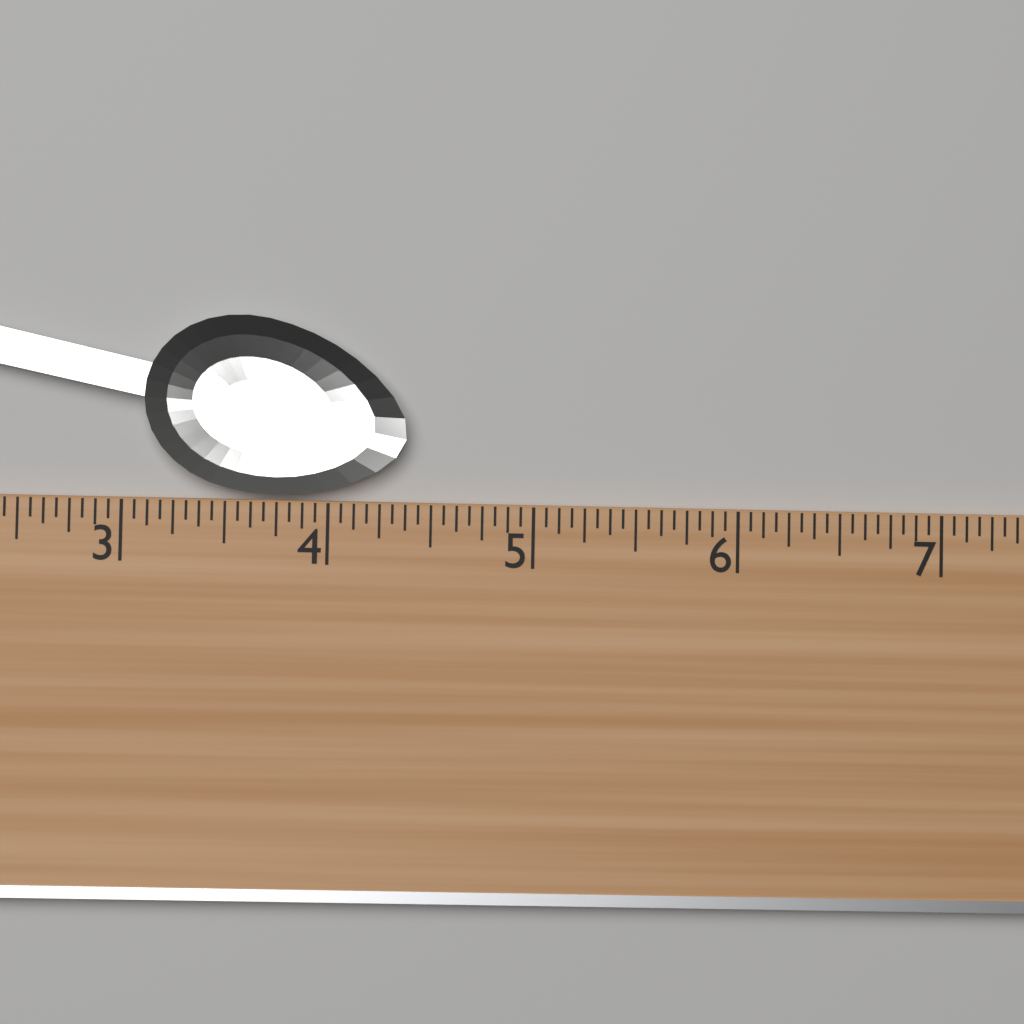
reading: 4.3750 (no unit)
